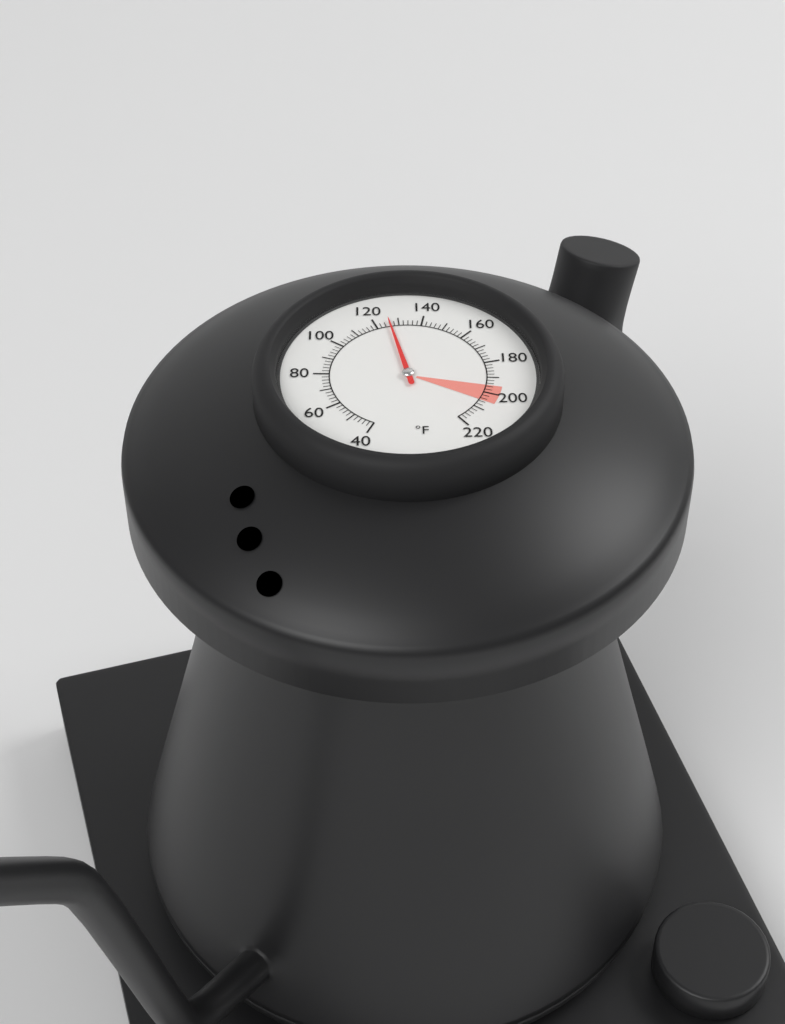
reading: 126 °F
